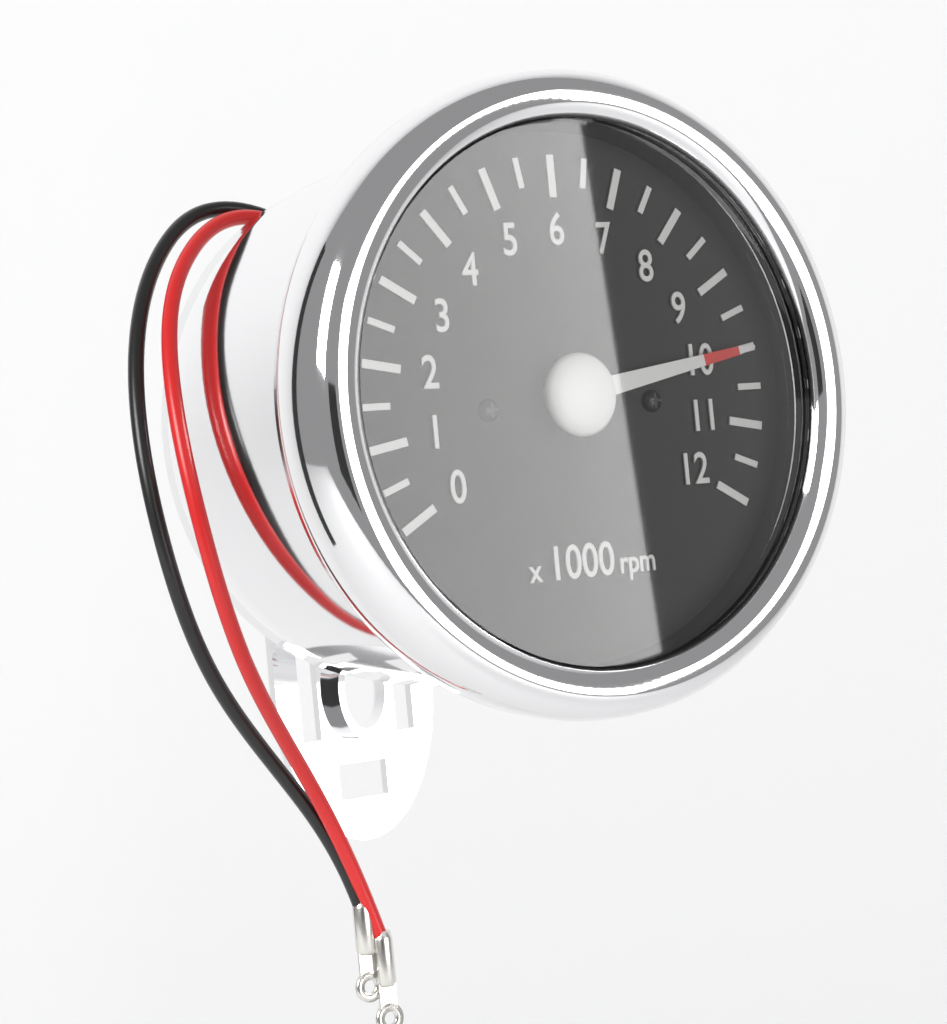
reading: 10.0 x1000 rpm
